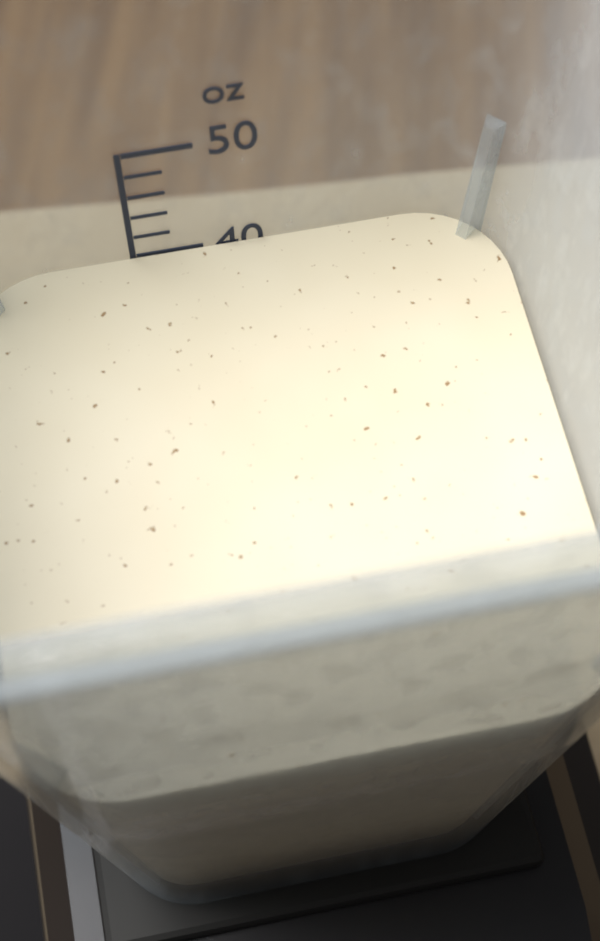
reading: 40 oz
